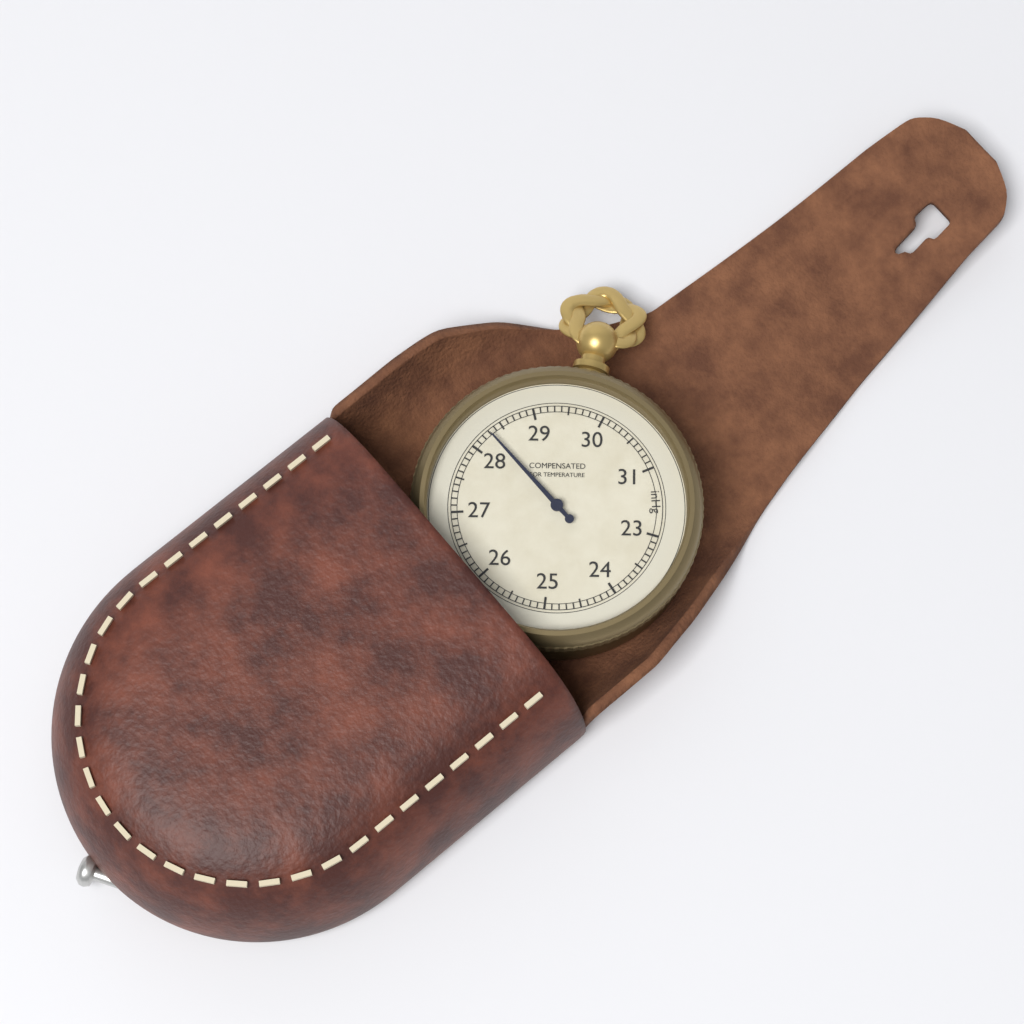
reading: 28.3 inHg
